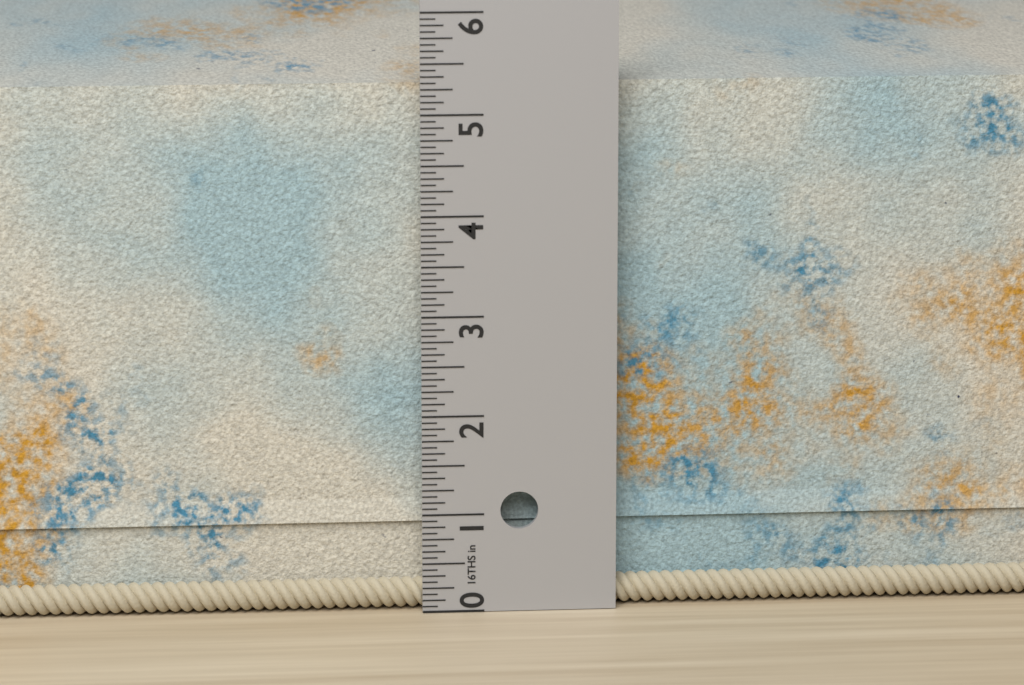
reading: 5.4375 in
